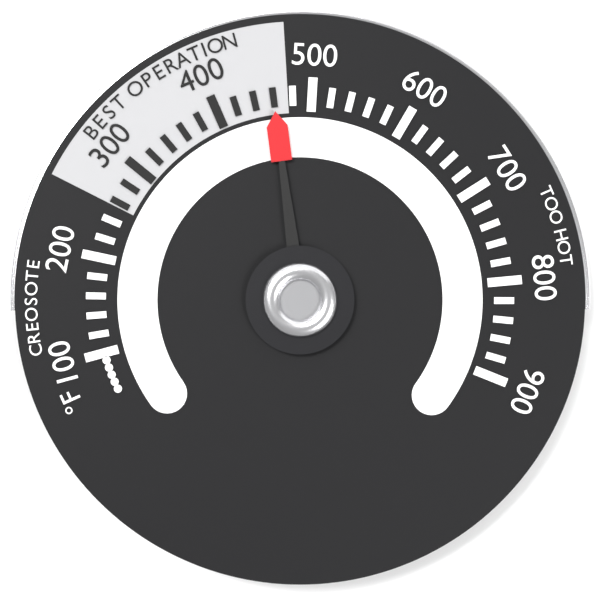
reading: 460 °F
